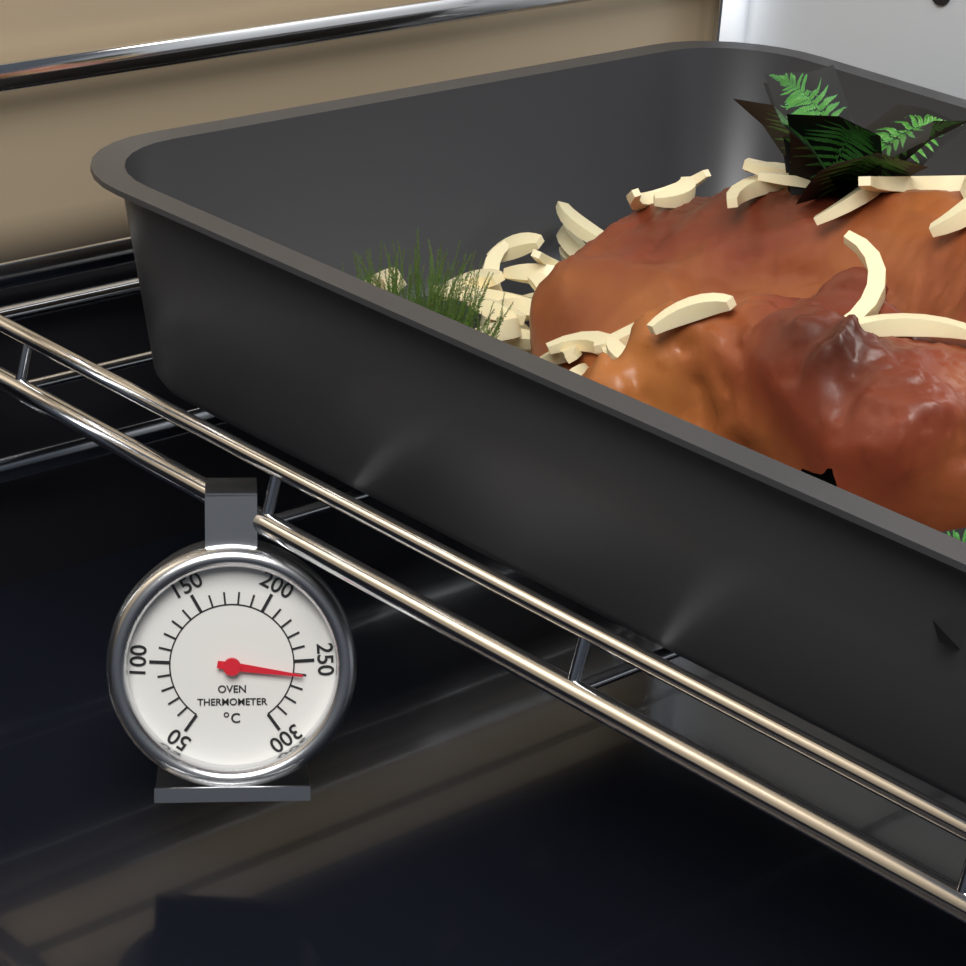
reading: 260 °C
